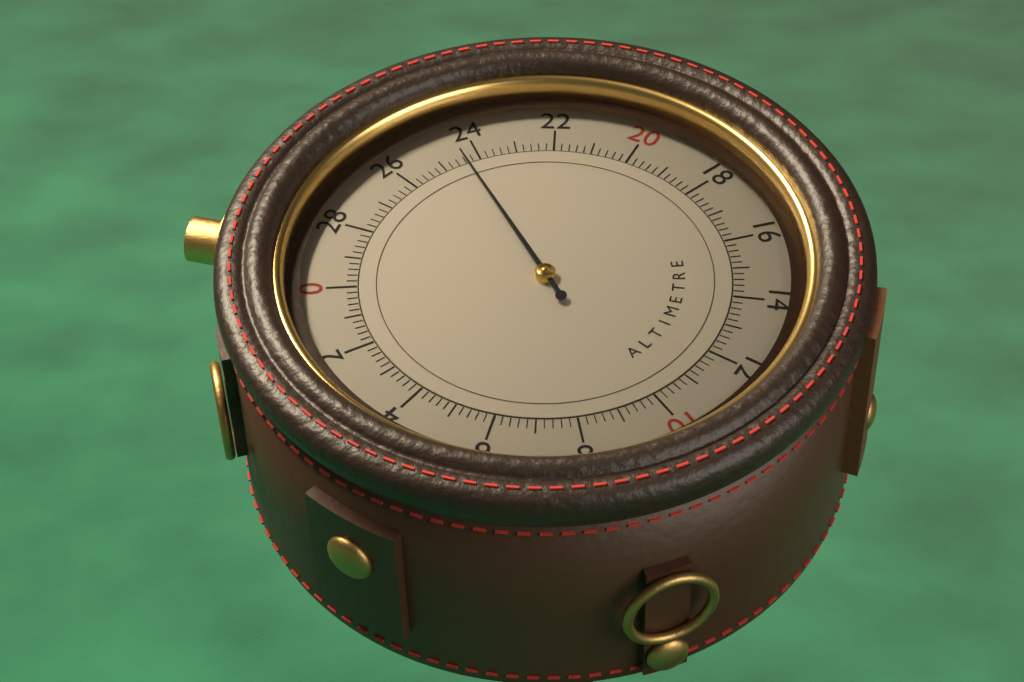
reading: 24.4 (no unit)
